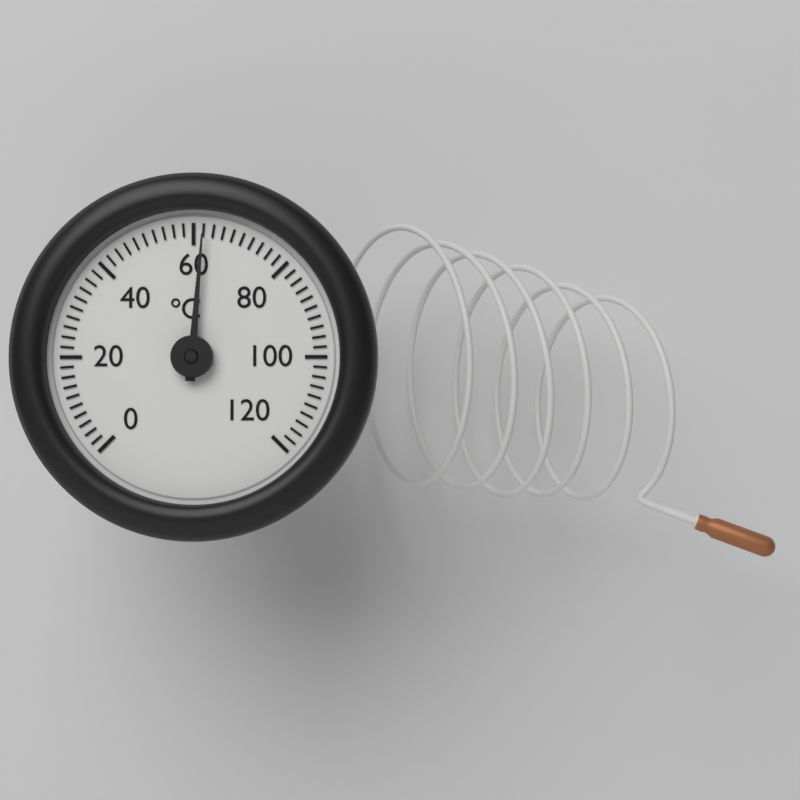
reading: 62 °C
